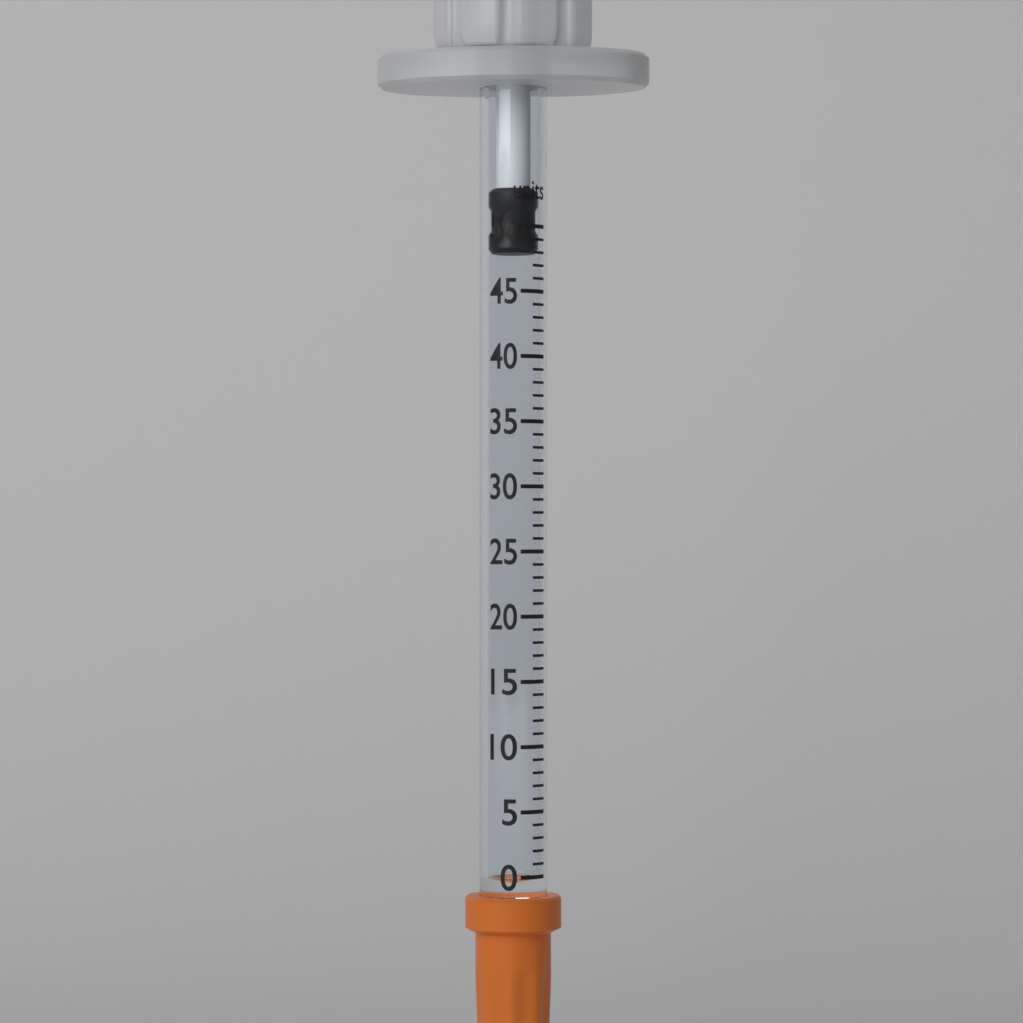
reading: 48 units
